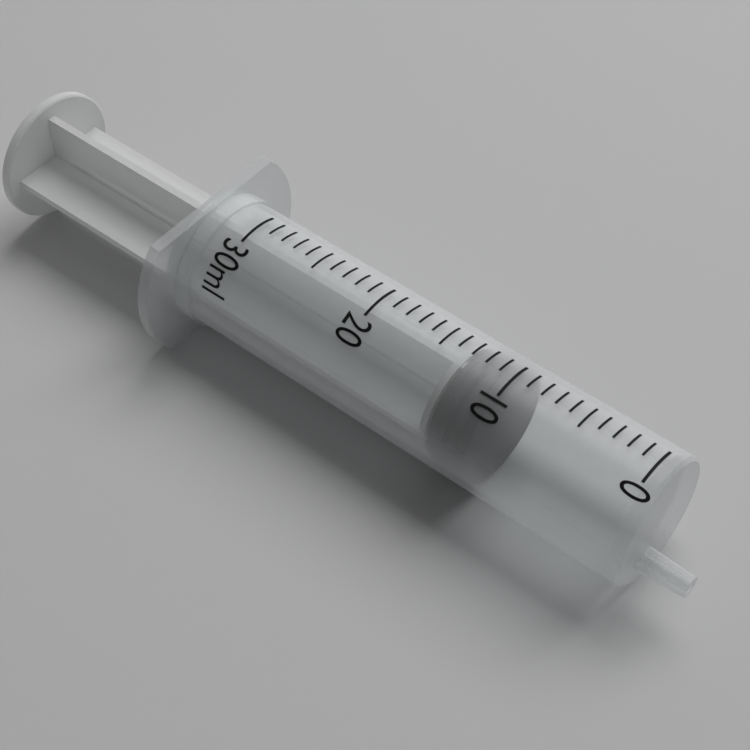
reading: 10 ml
